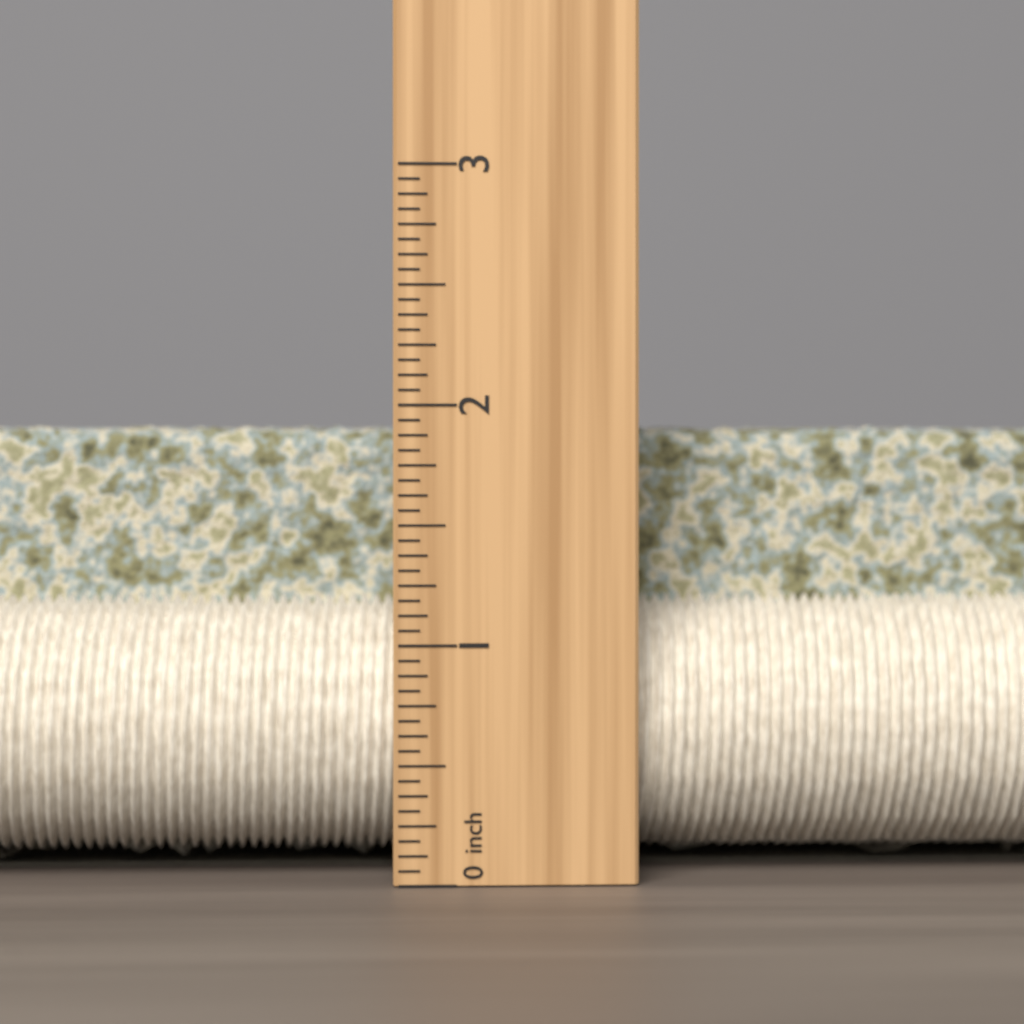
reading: 1.9375 inch
